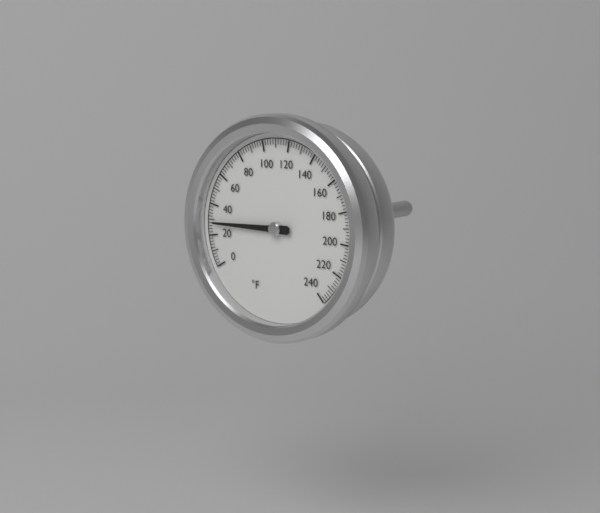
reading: 28 °F
